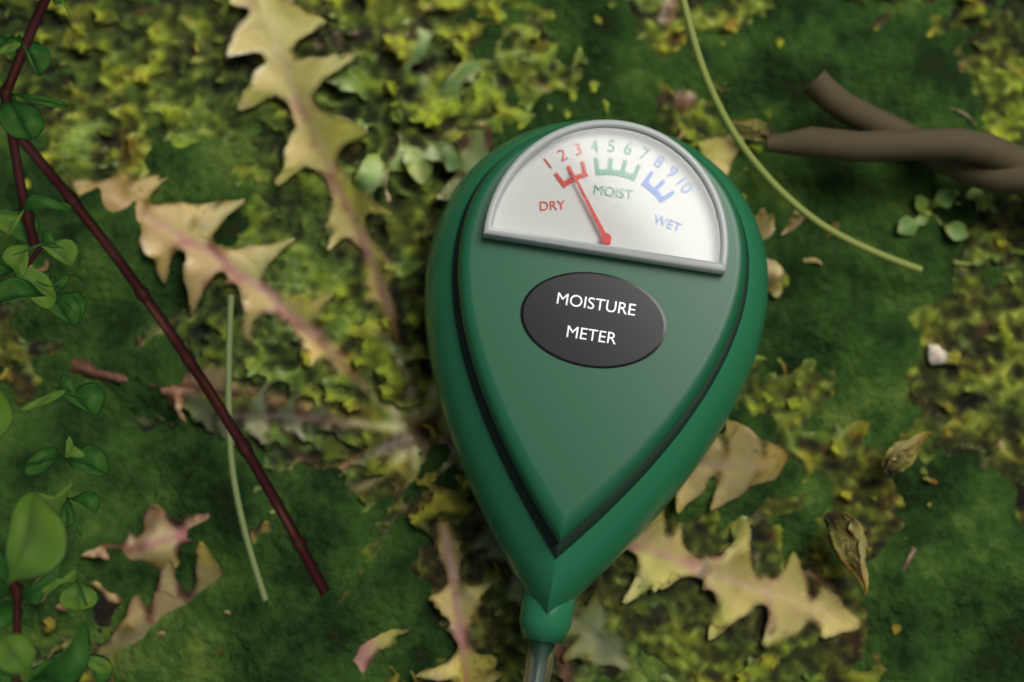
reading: 2 (no unit)
